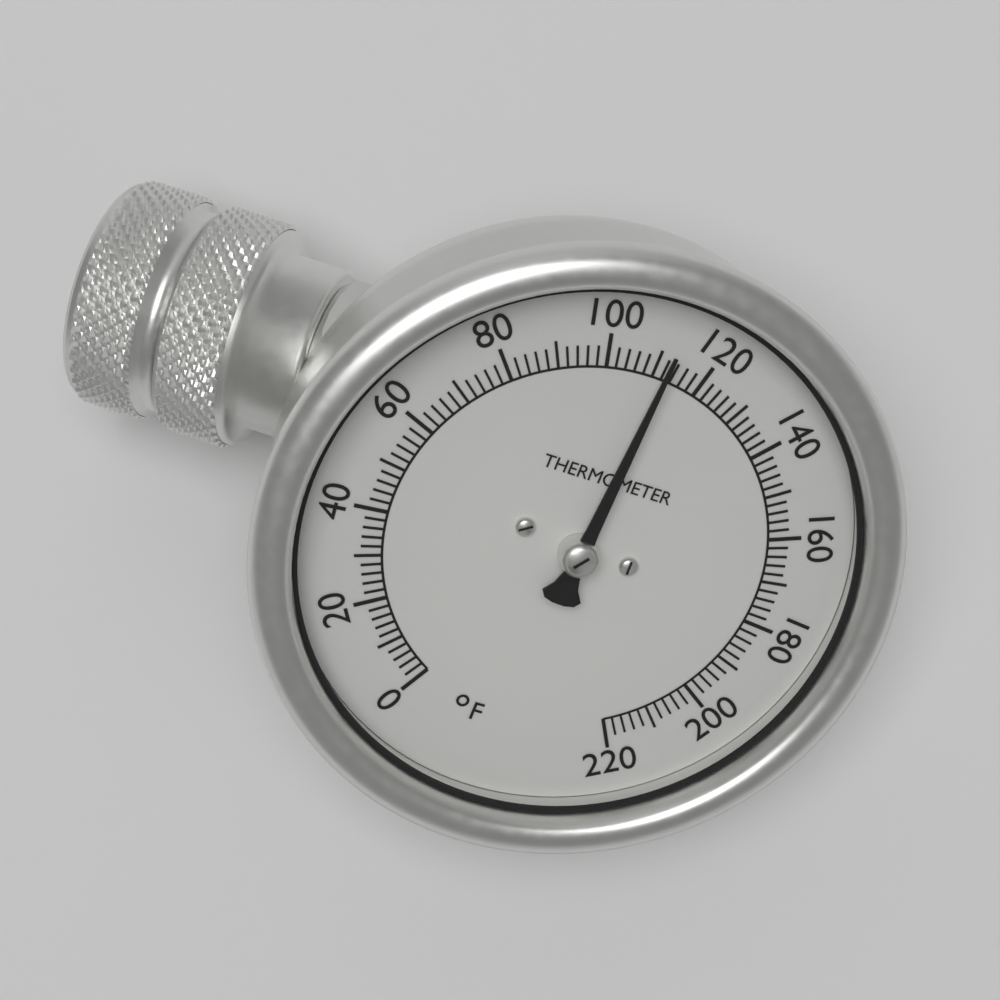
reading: 112 °F
